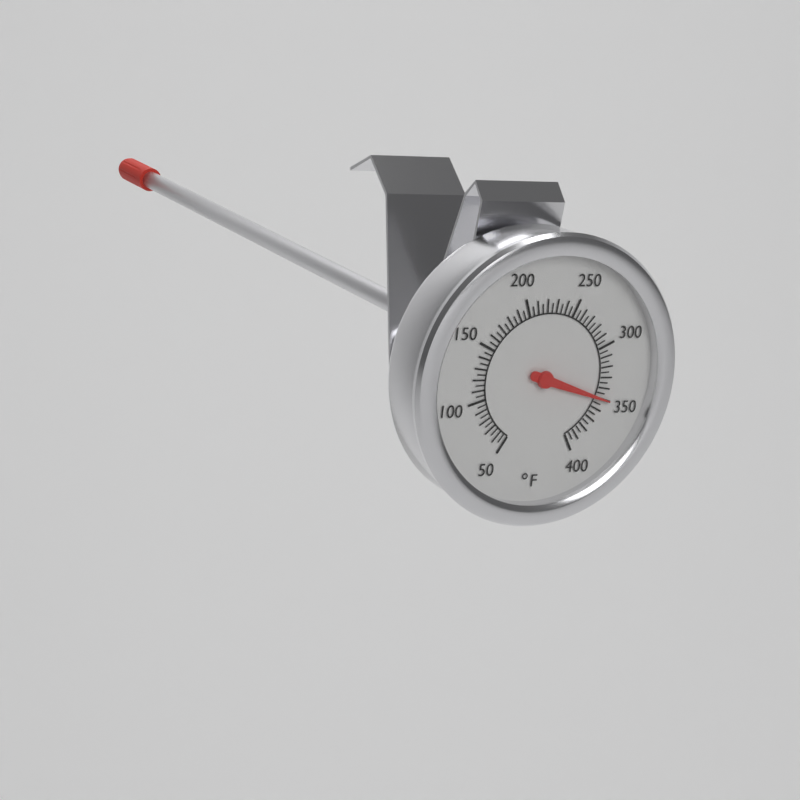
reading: 350 °F
